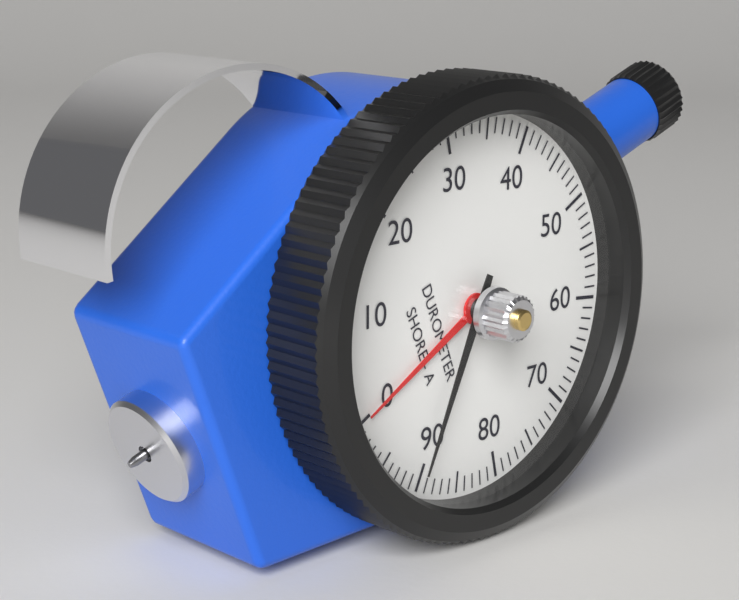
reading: 90 Shore A
